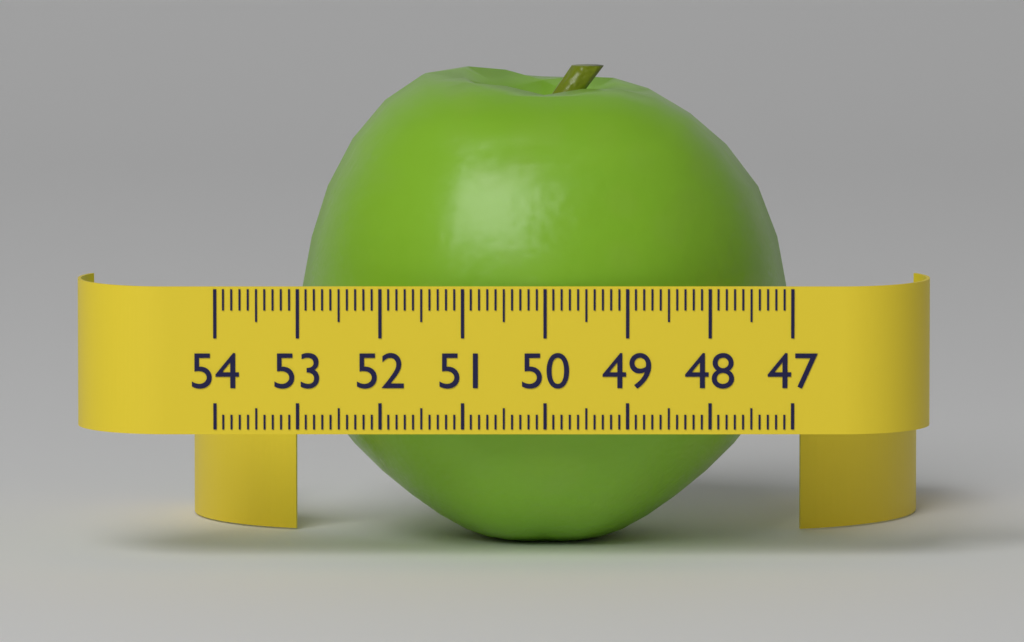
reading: 53.0 (no unit)
